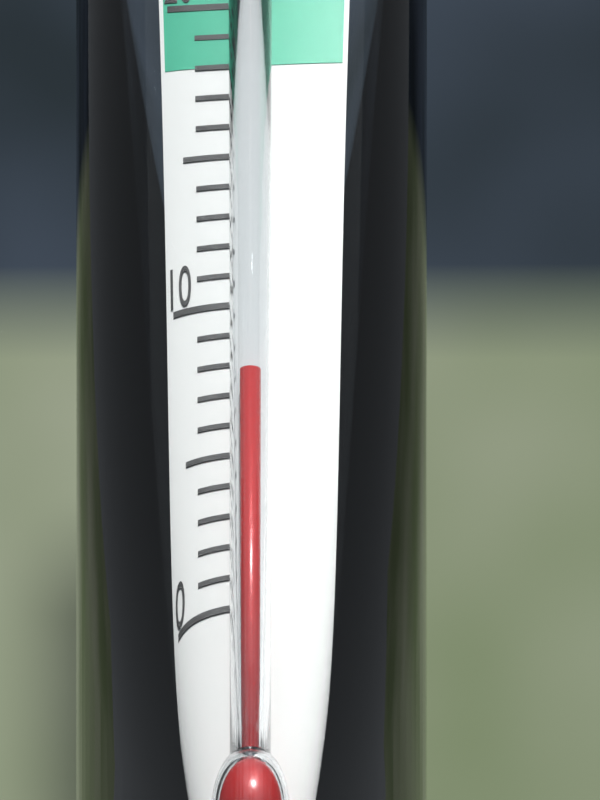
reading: 7 °C
